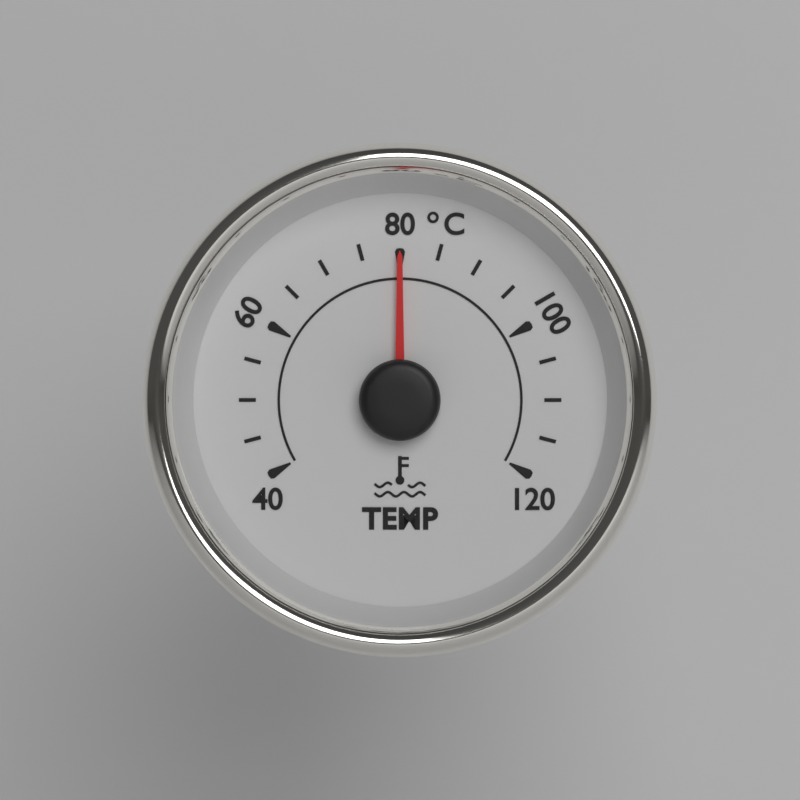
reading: 80 °C
